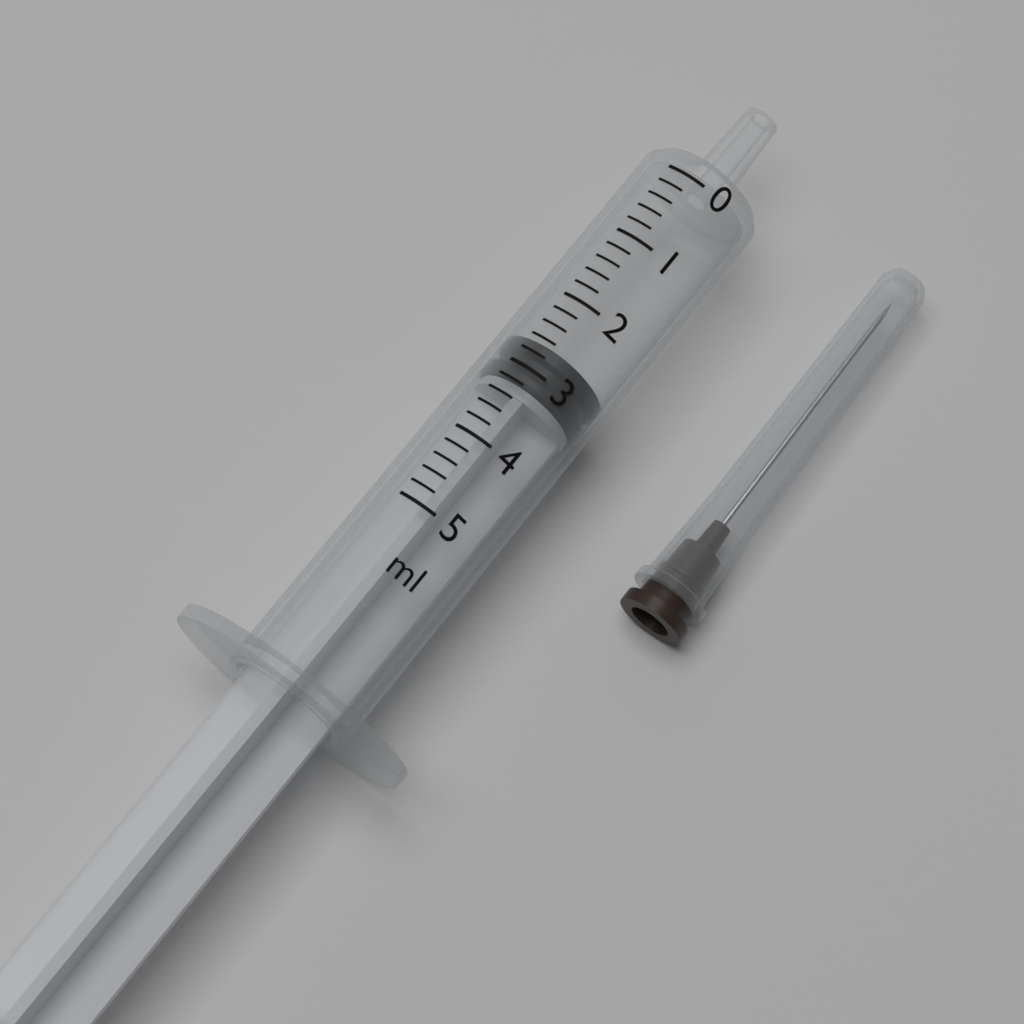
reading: 2.6 ml
